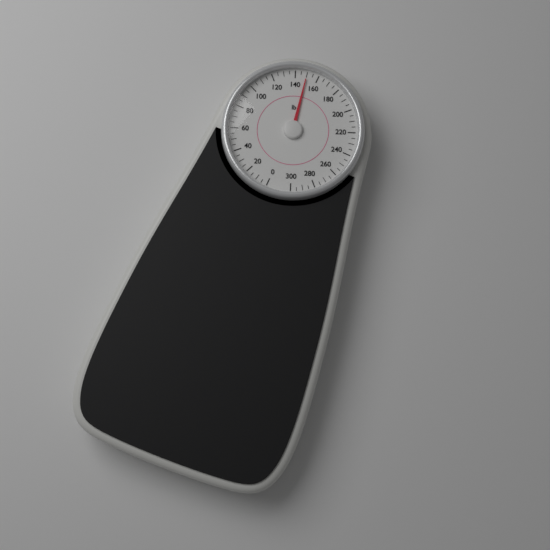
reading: 150 lb
